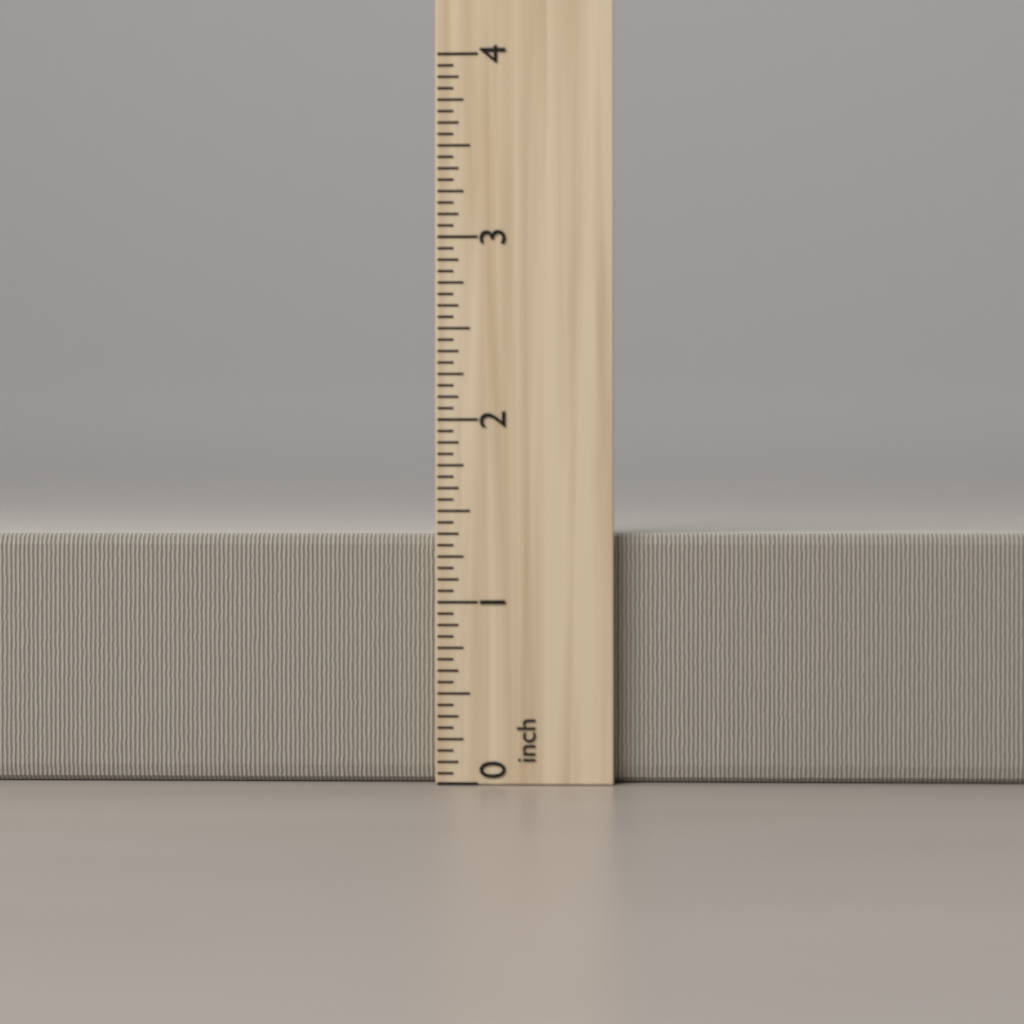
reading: 1.3750 inch
